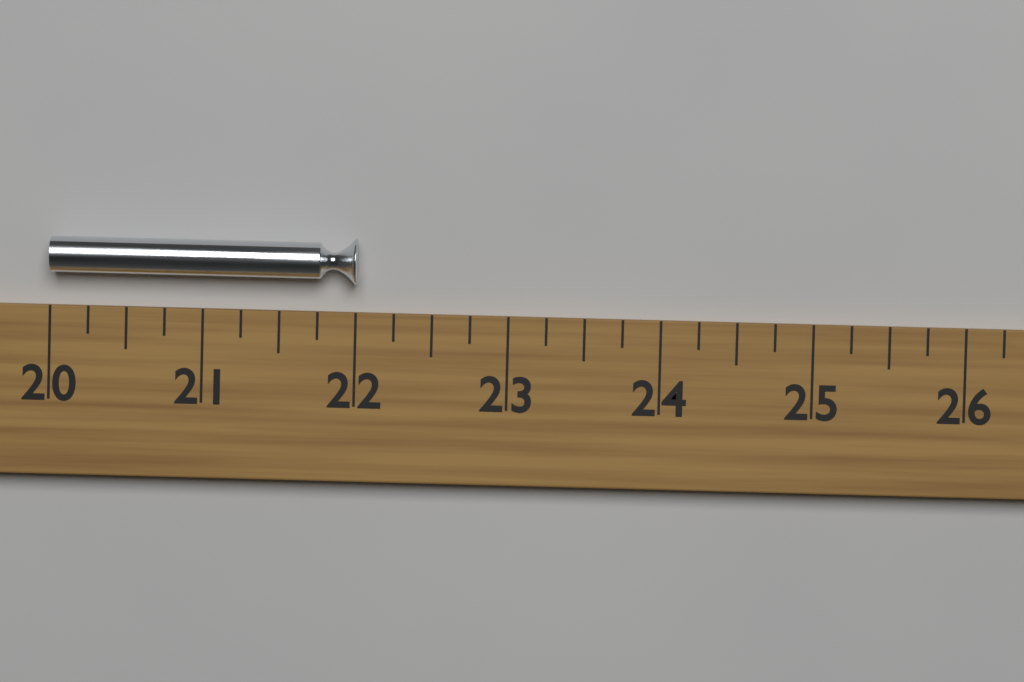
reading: 22.00 (no unit)
